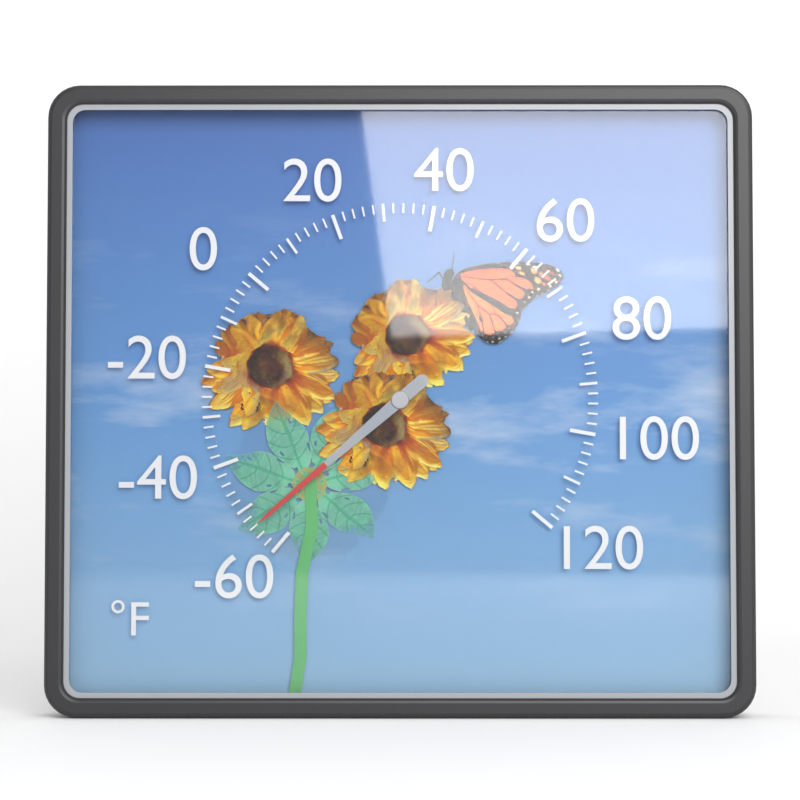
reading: -54 °F
